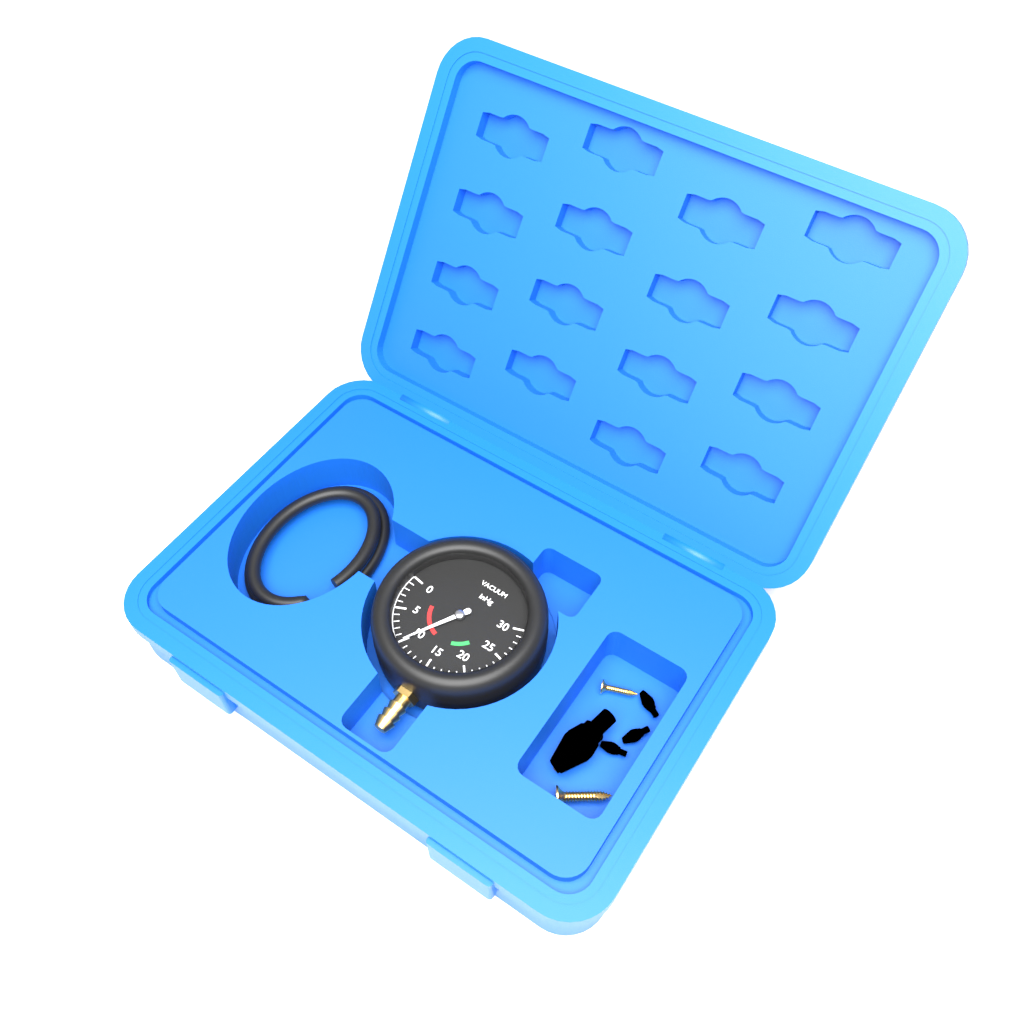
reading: 10 inHg
